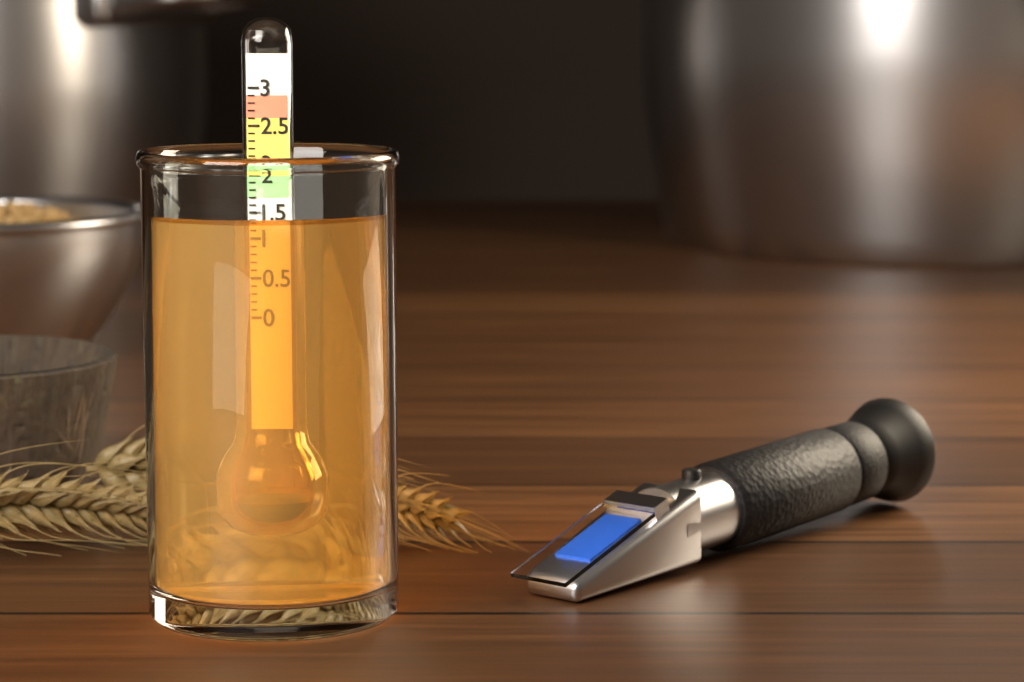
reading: 1.4 (no unit)
